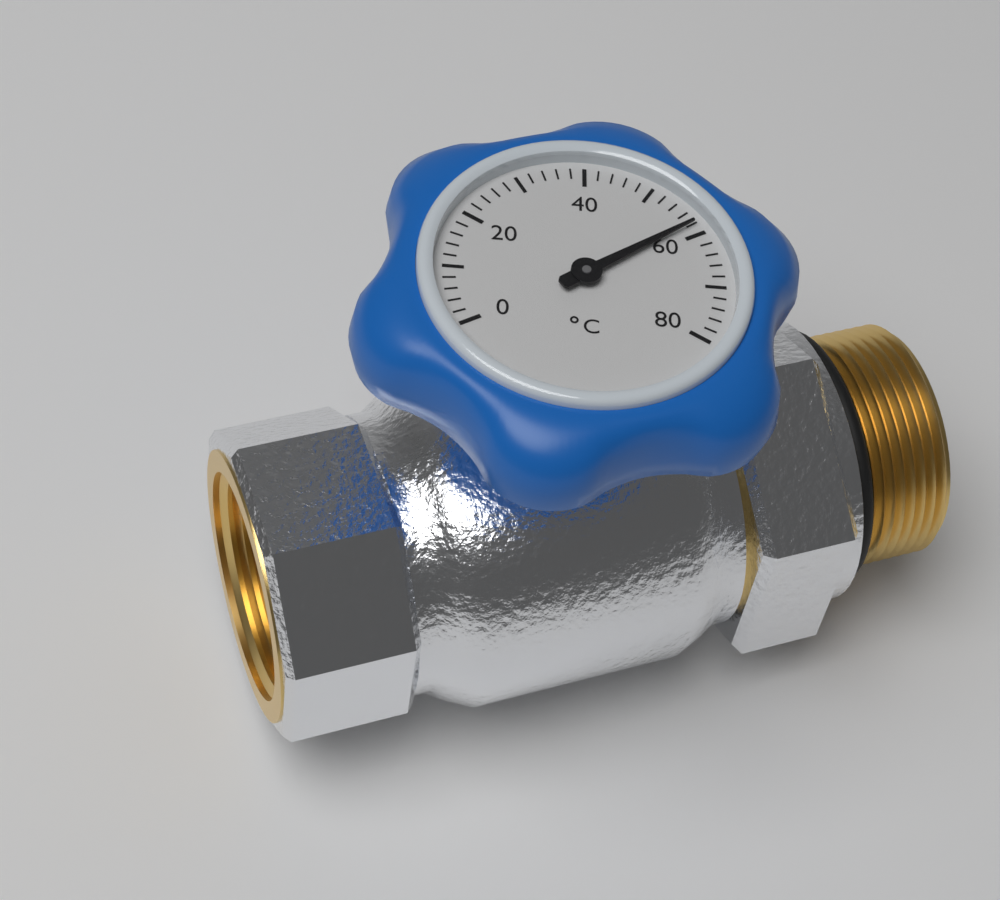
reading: 58 °C
